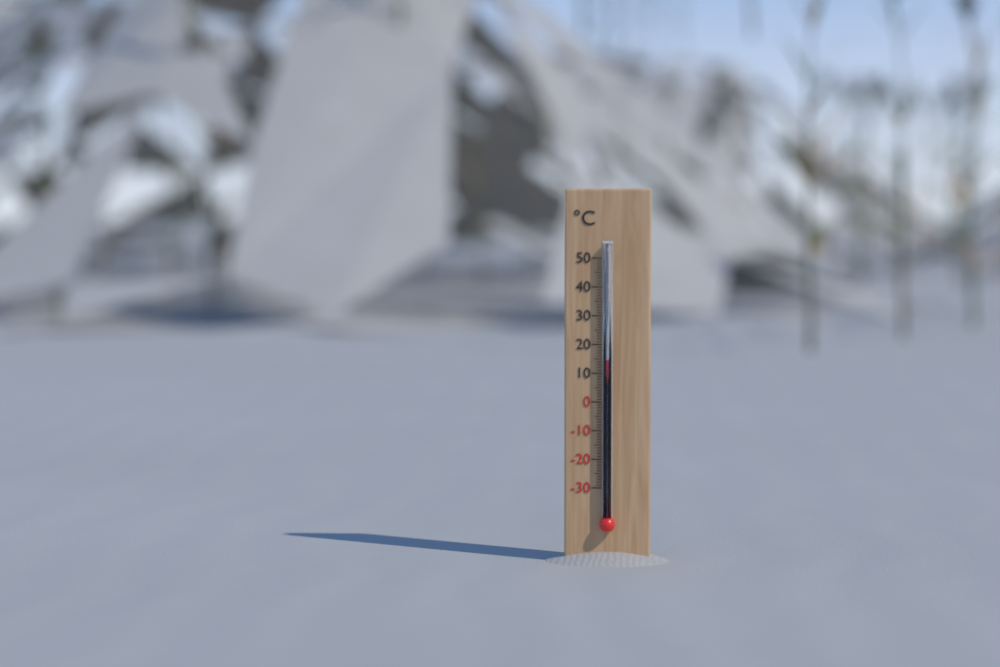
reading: 15 °C
